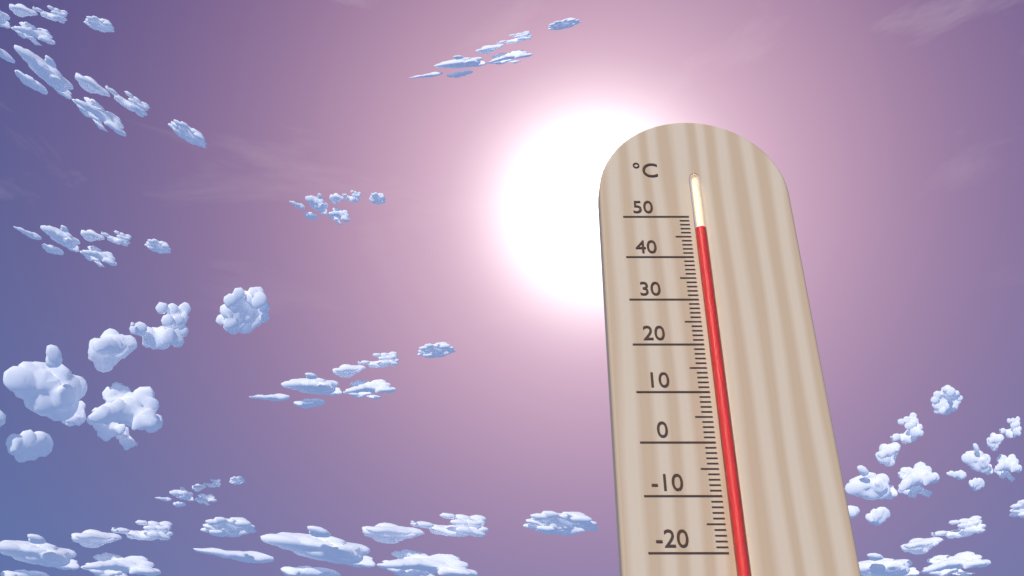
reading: 46 °C
